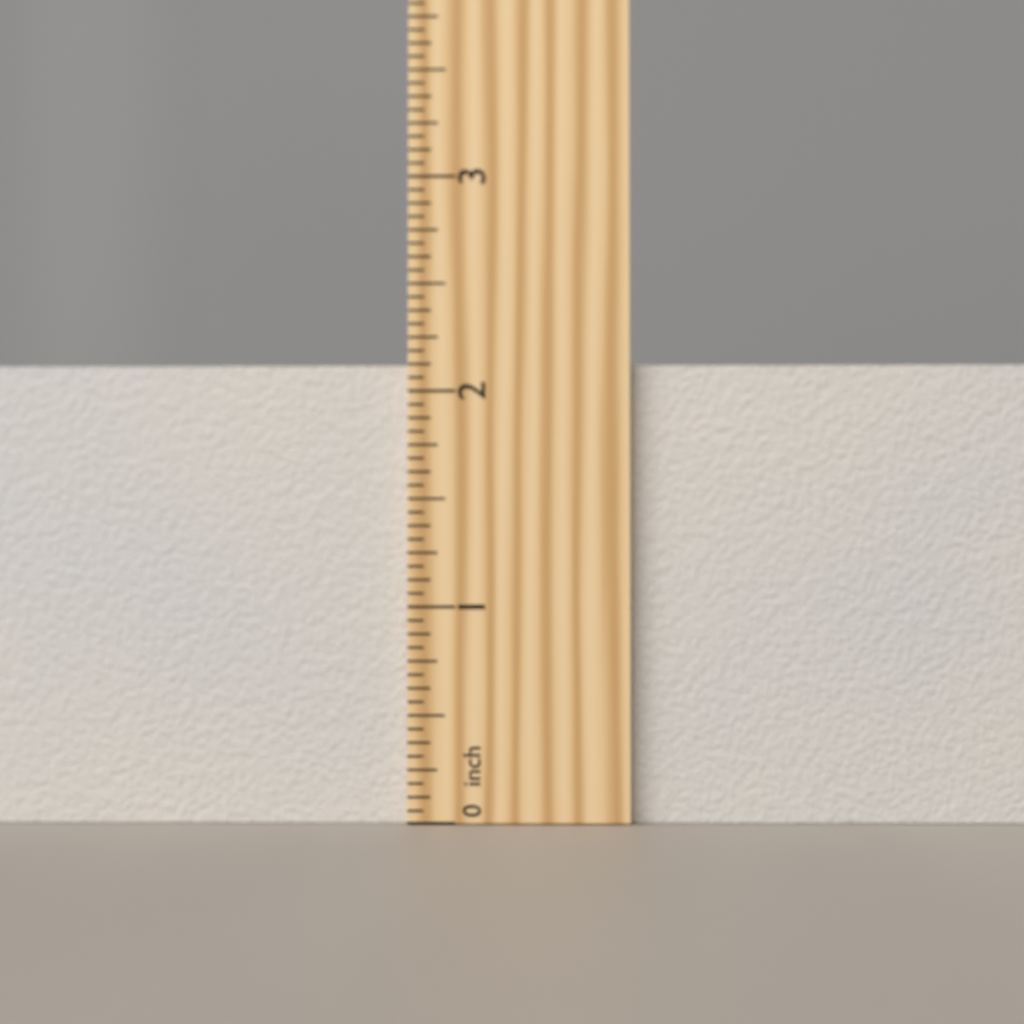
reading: 2.1250 inch
